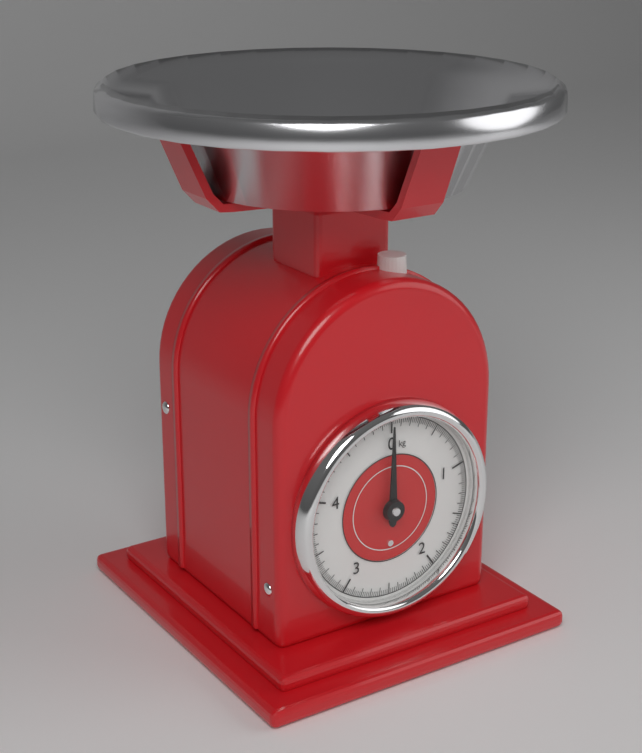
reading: 0.00 kg
